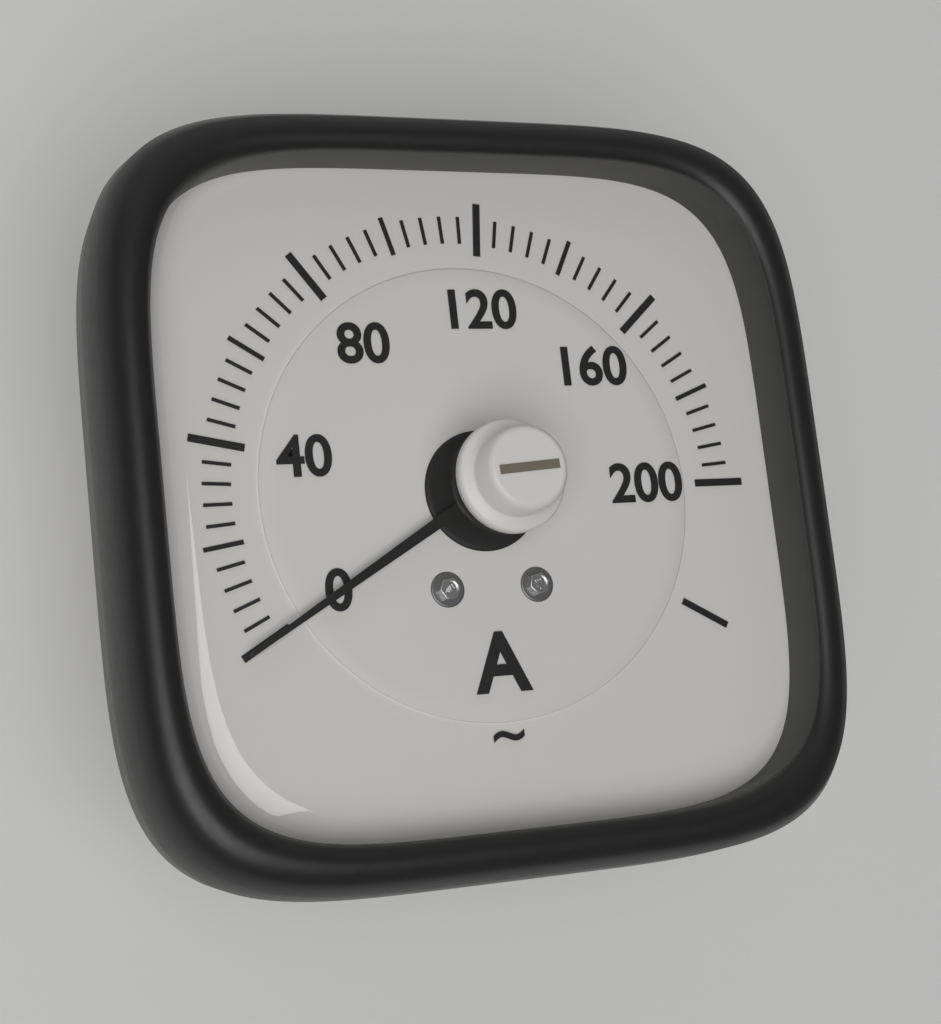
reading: 0 A
